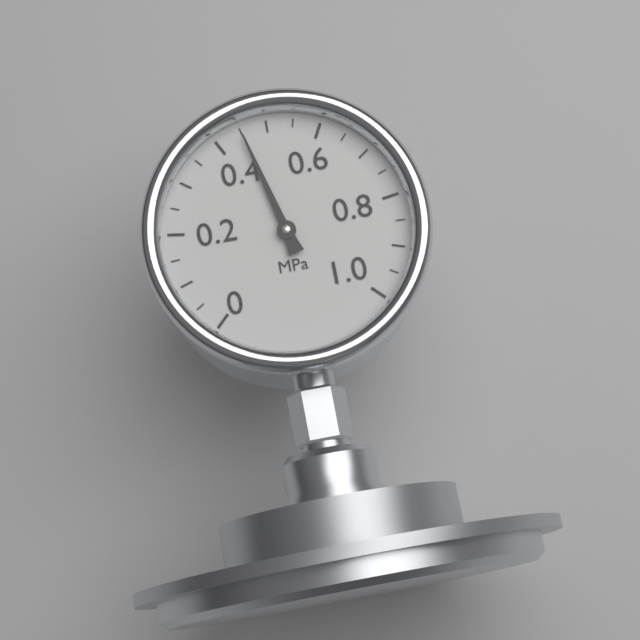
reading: 0.45 MPa
